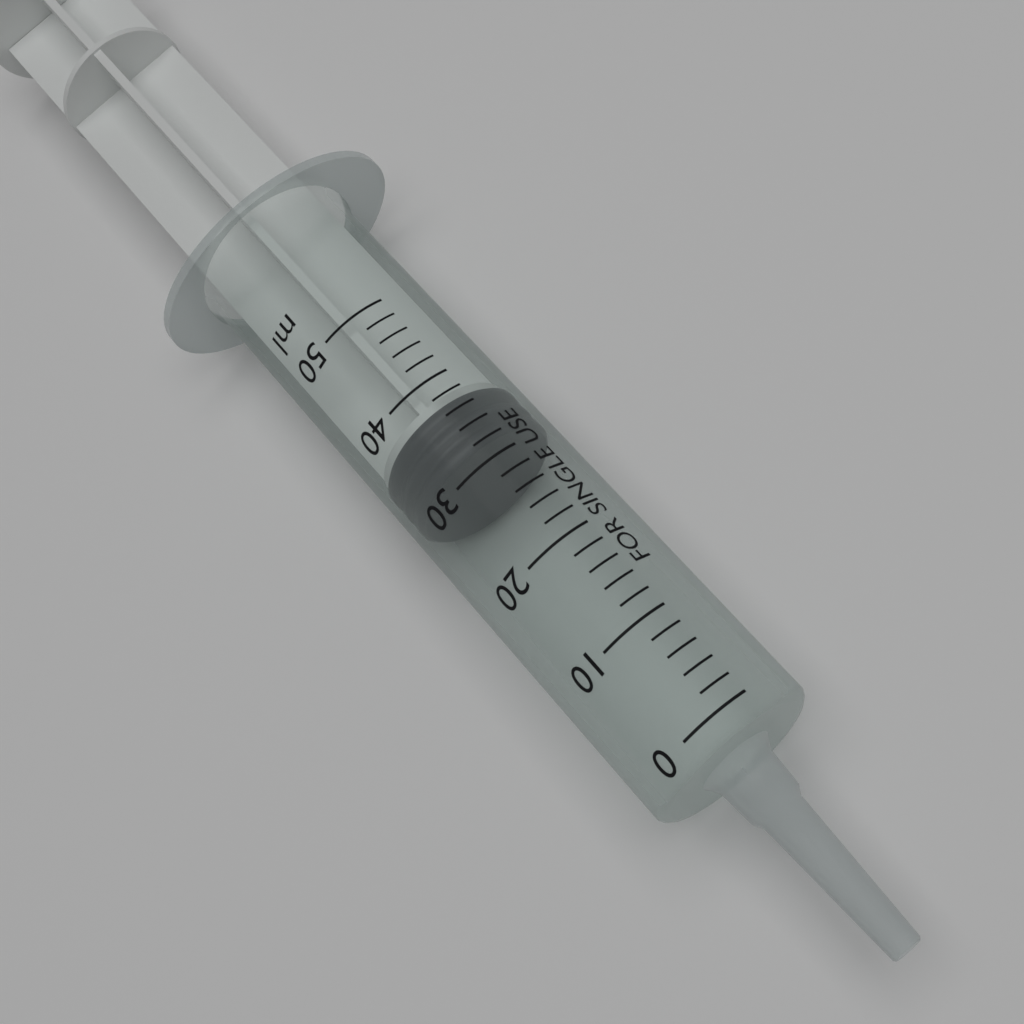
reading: 32 ml
